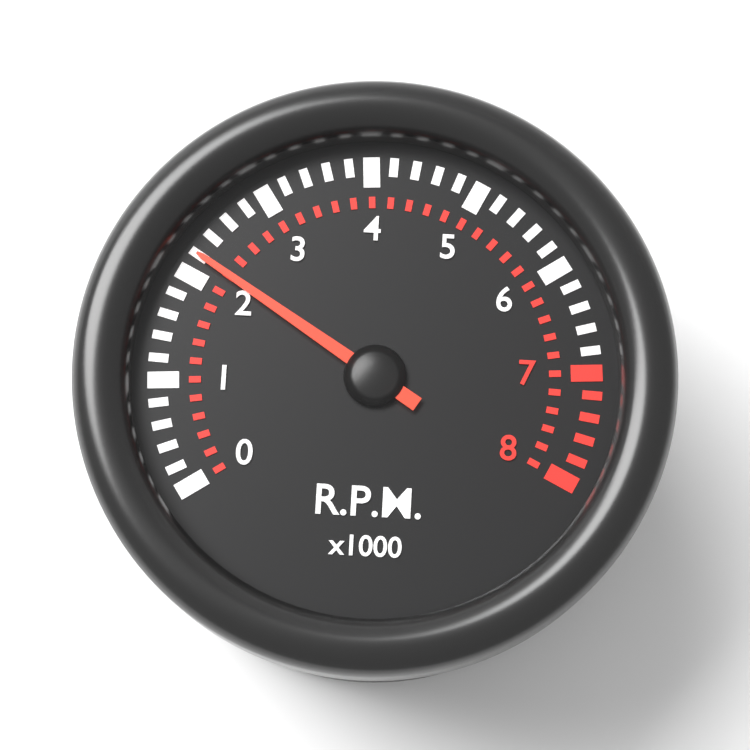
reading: 2.2 x1000 RPM
